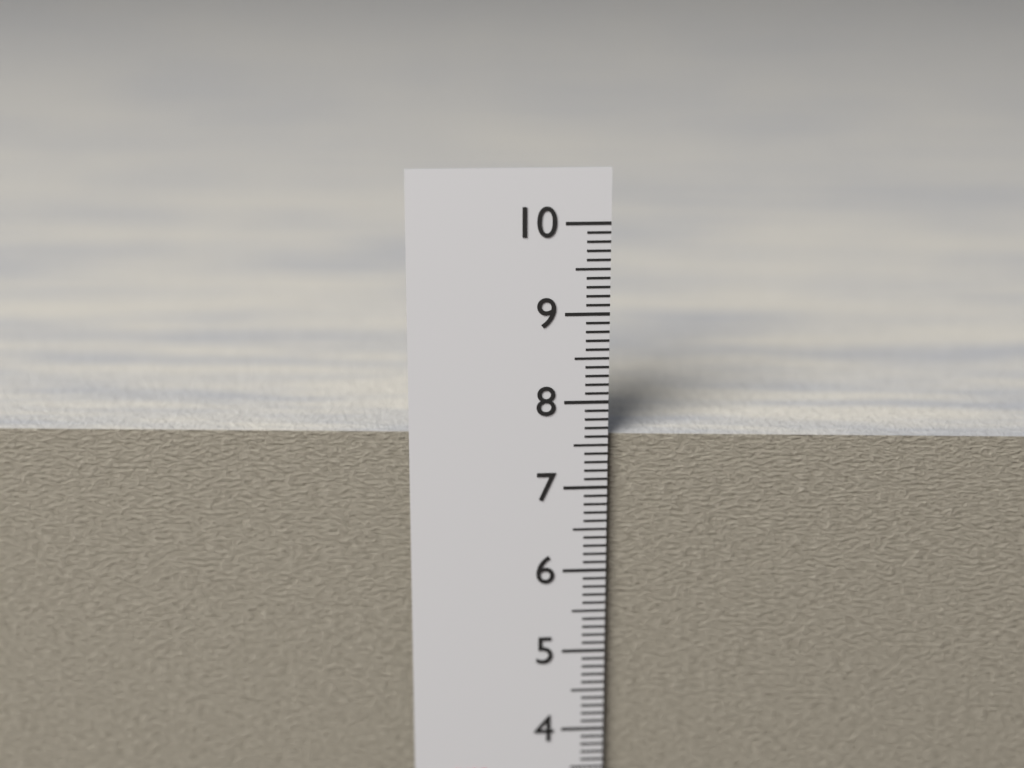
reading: 7.6 cm
